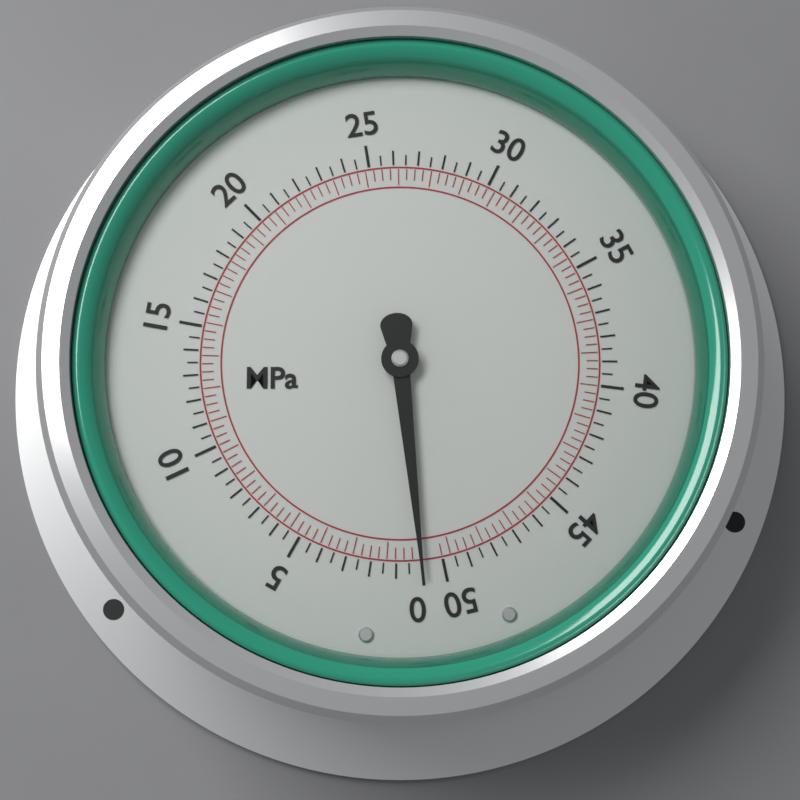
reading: 0.0 MPa
